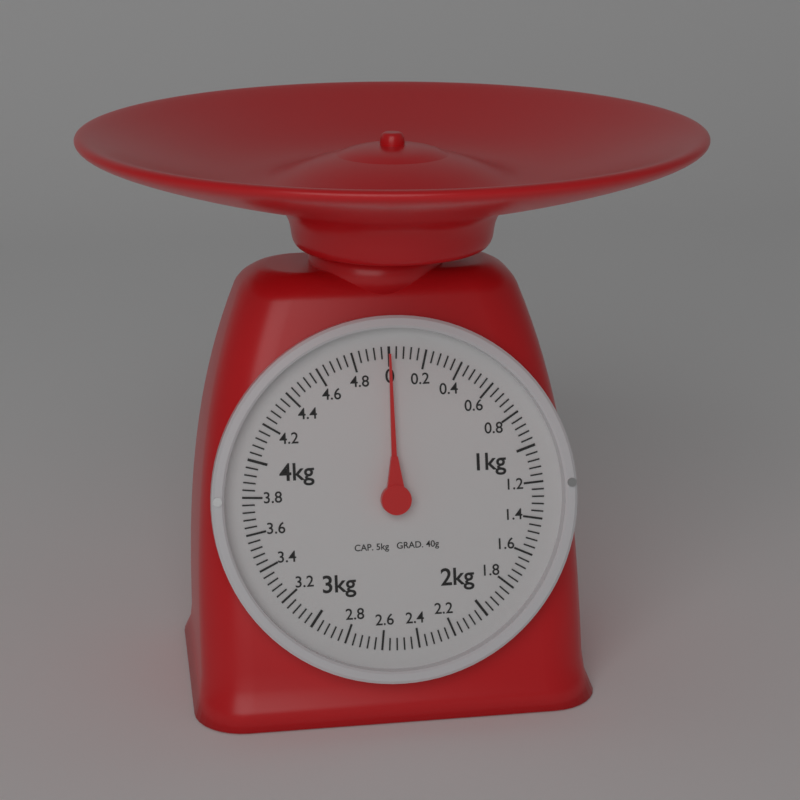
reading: 0.00 kg
